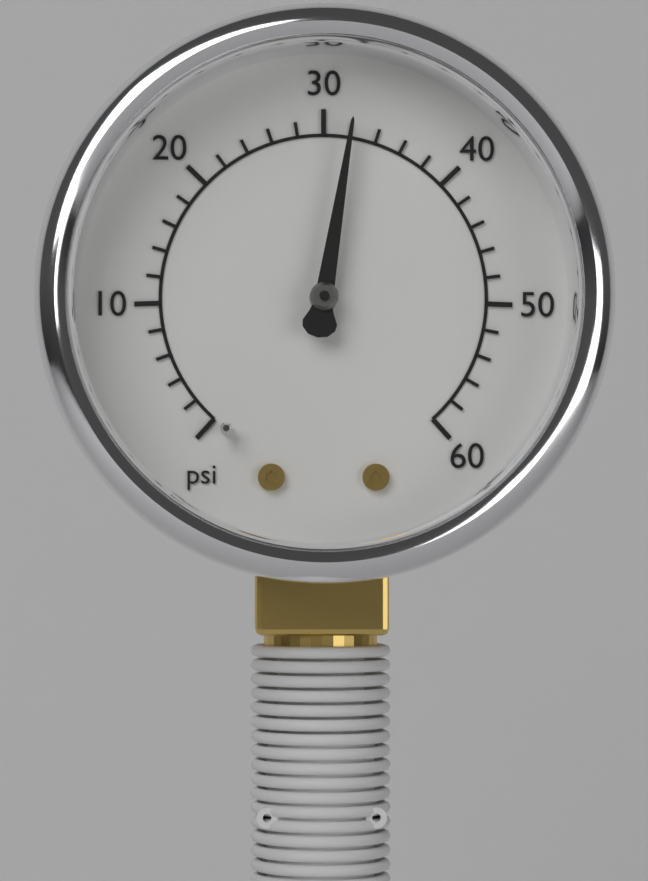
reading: 32 psi
